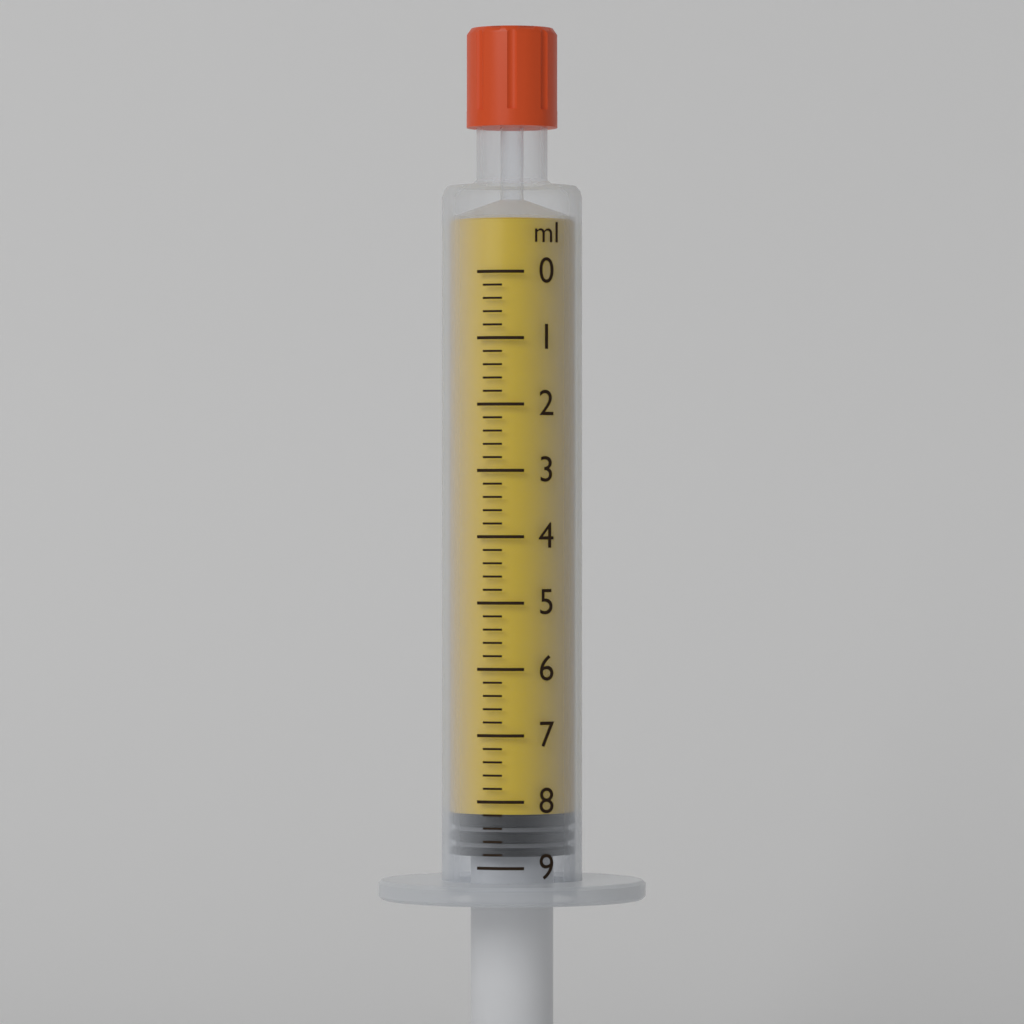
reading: 8.2 ml
